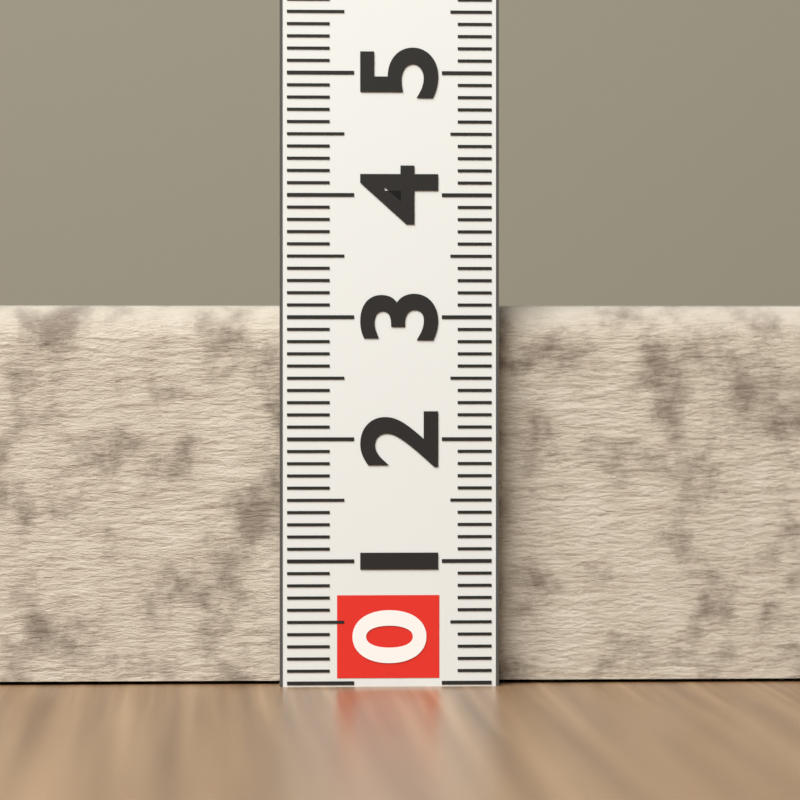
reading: 3.1 (no unit)
